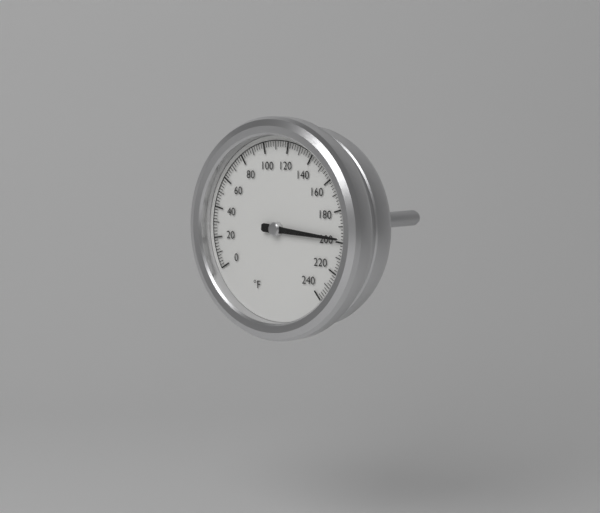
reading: 198 °F
